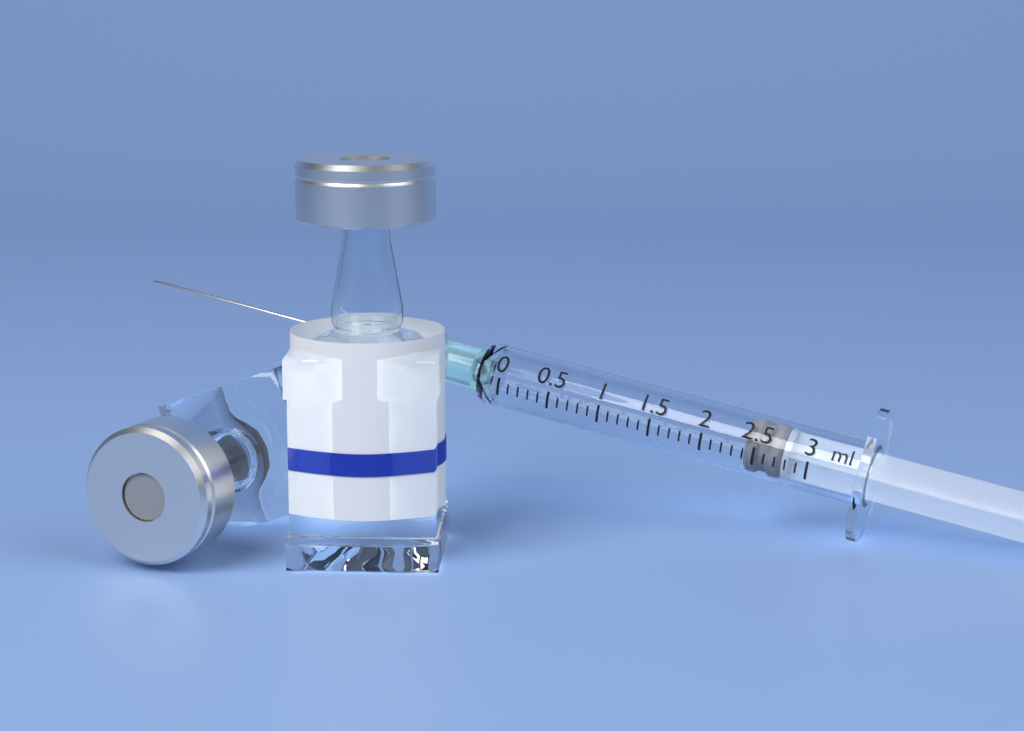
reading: 2.4 ml
